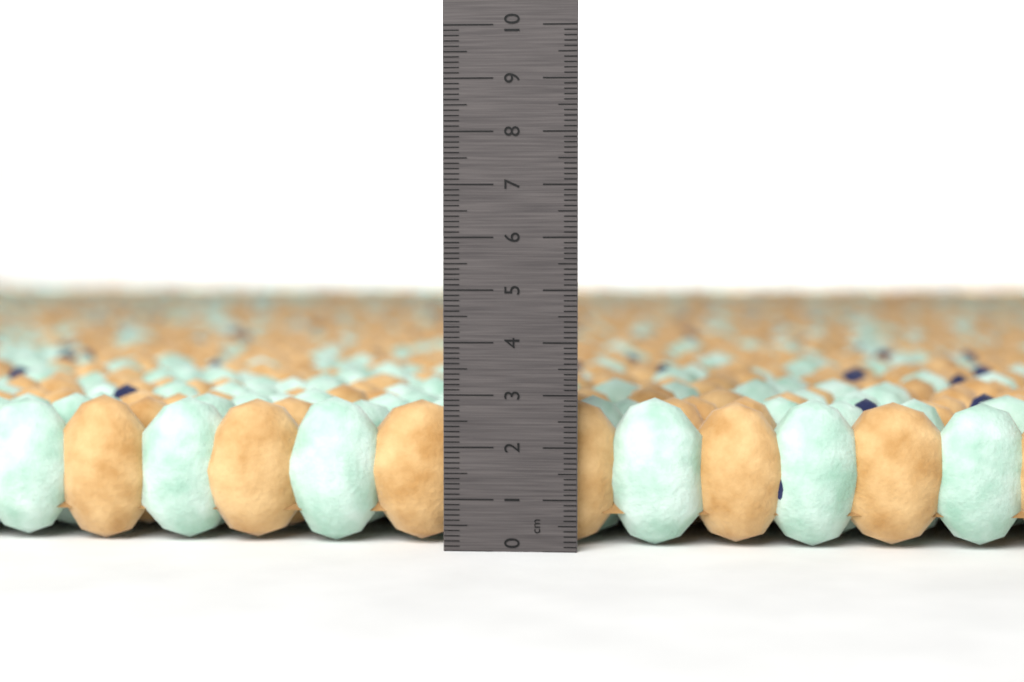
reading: 2.9 cm
